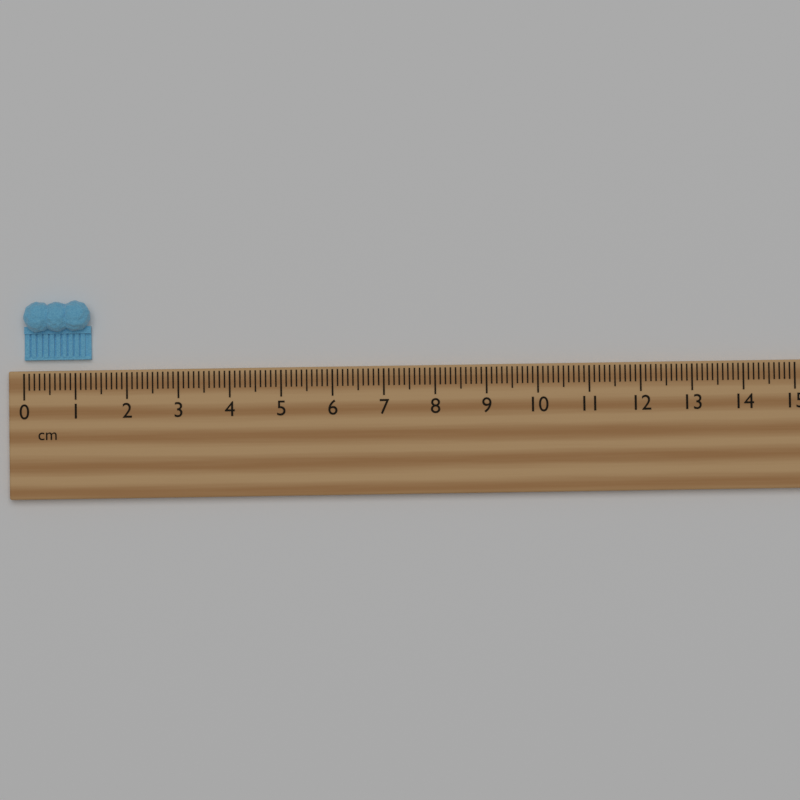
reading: 1.3 cm
